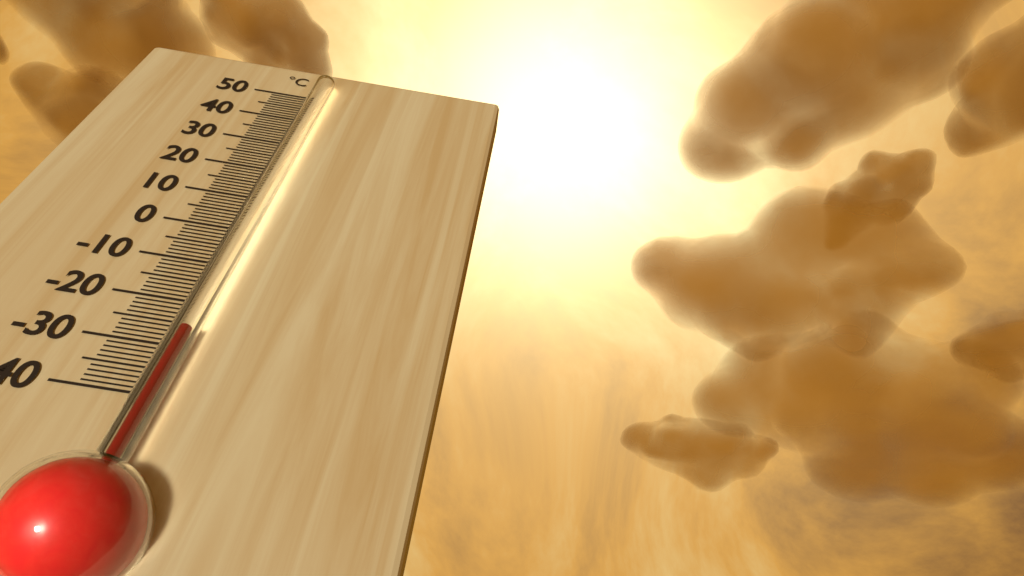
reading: -28 °C
